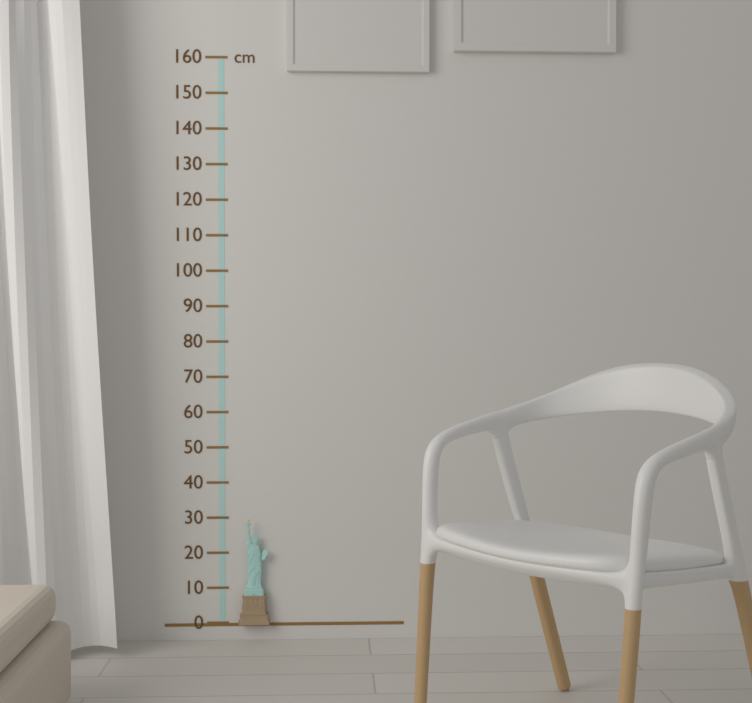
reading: 30 cm
